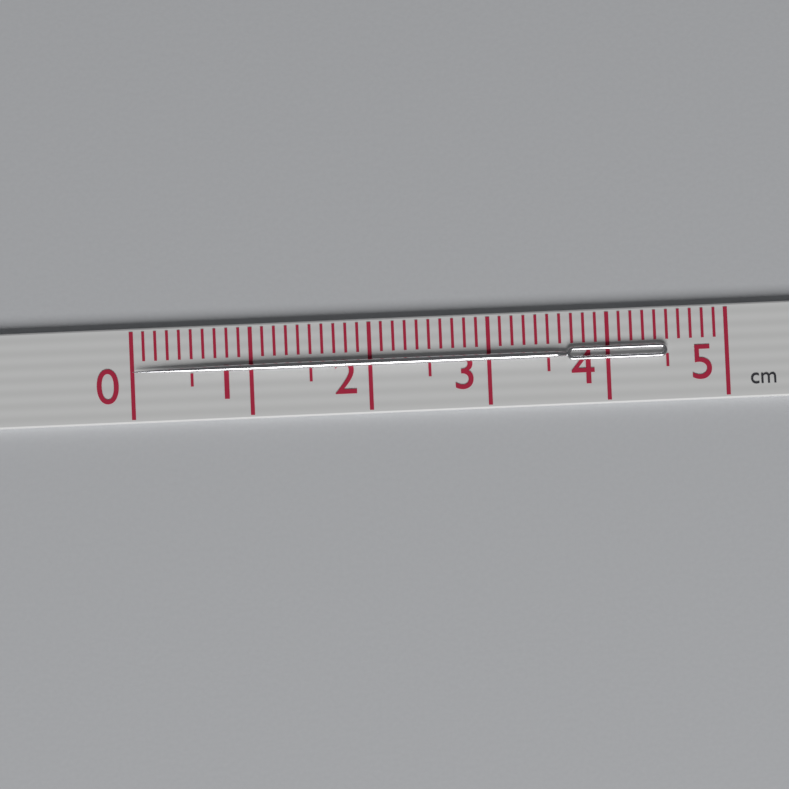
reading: 4.5 cm
